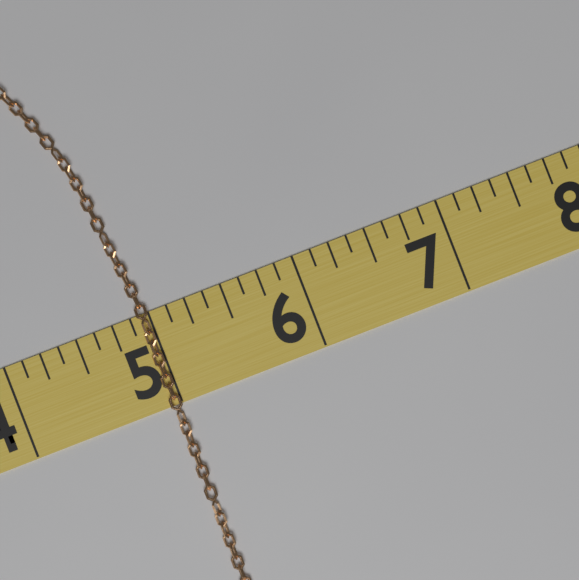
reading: 5.000 (no unit)
